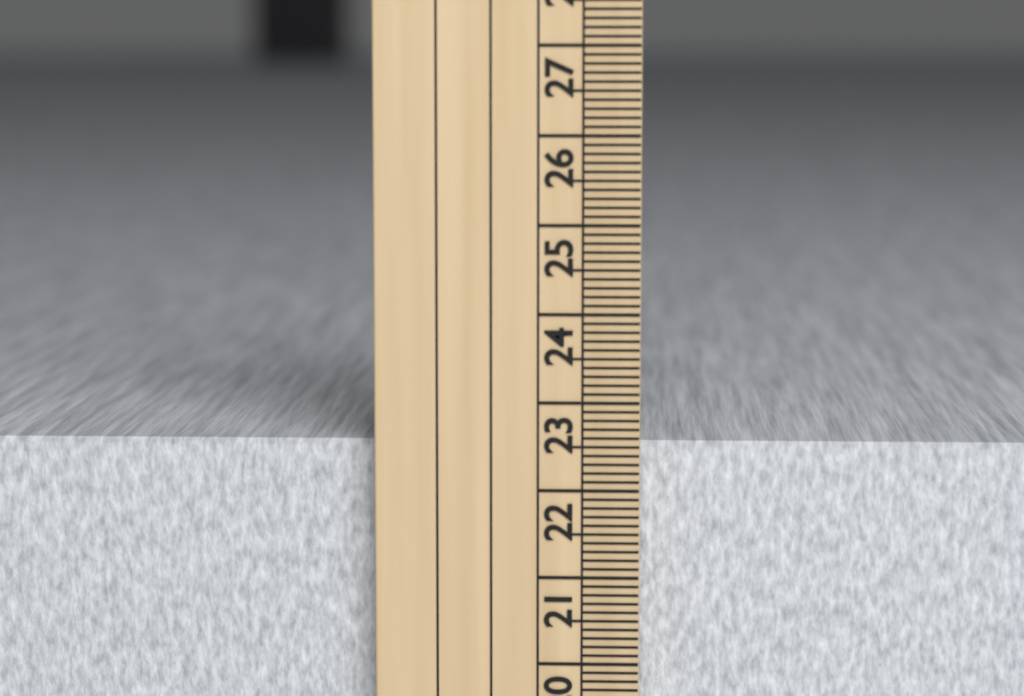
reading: 22.5 cm
